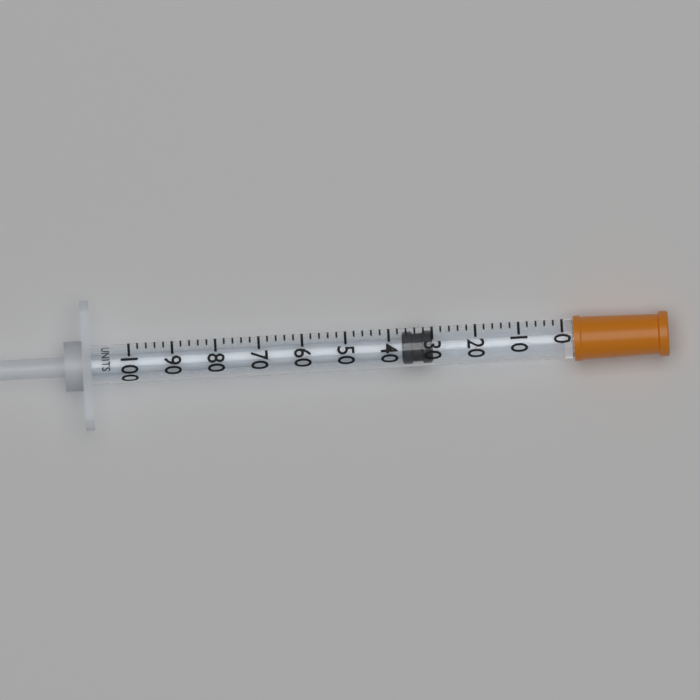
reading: 30 units
